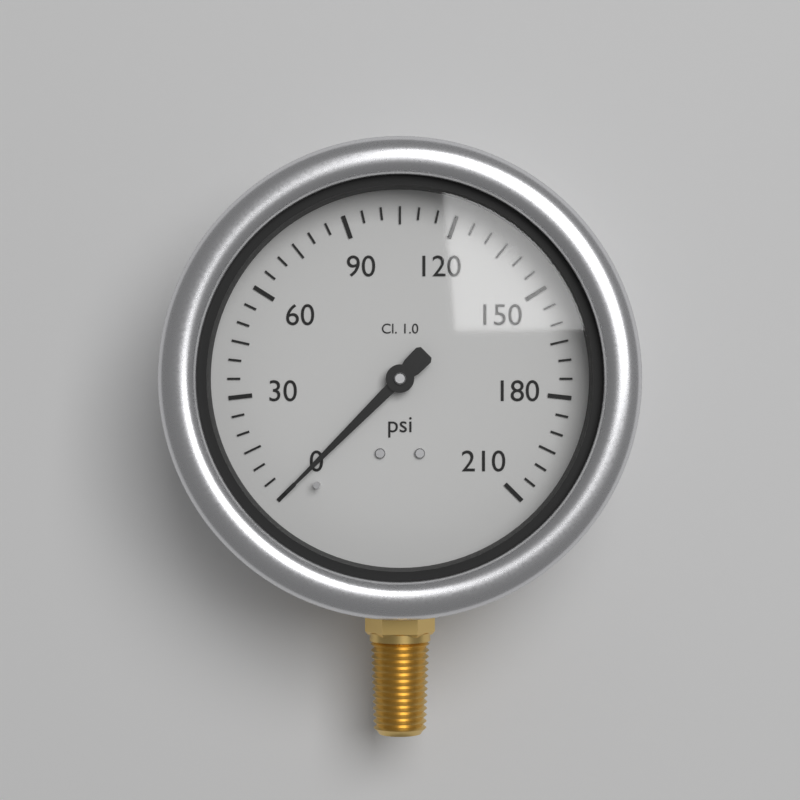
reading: 0 psi
